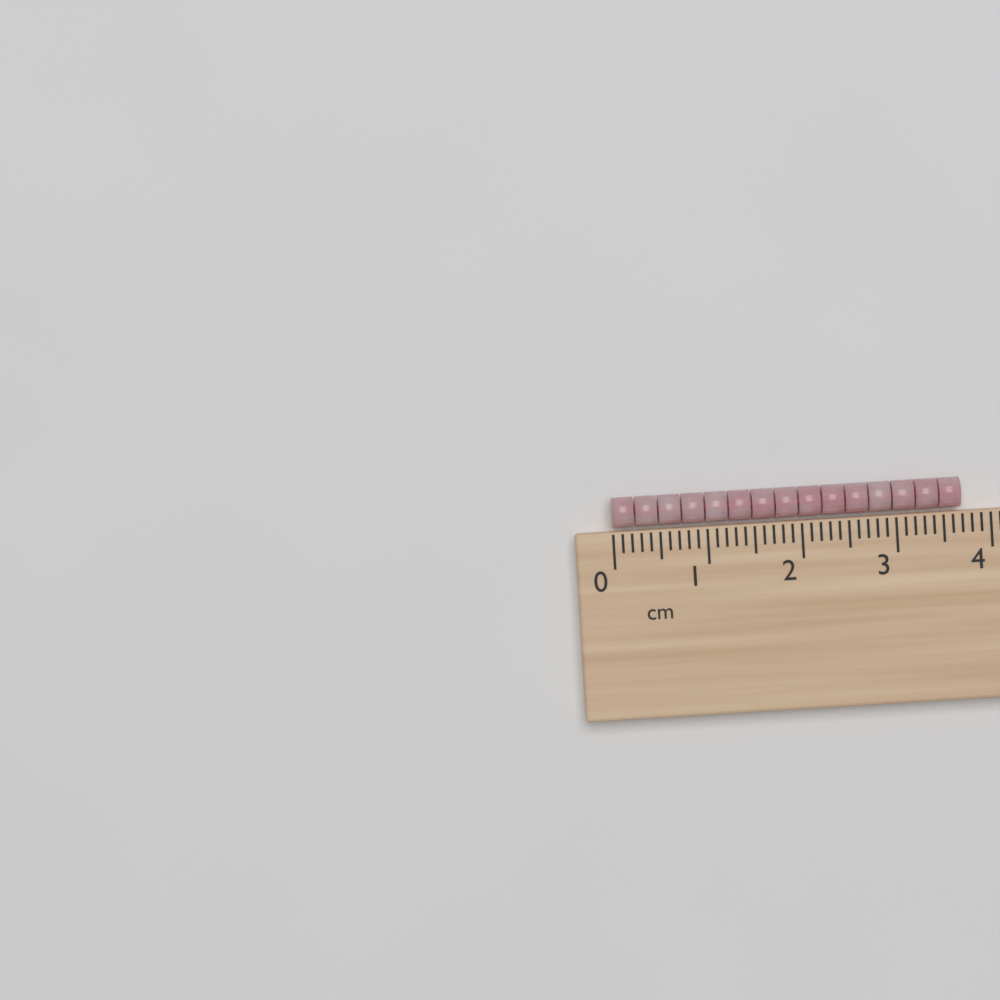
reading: 3.7 cm
